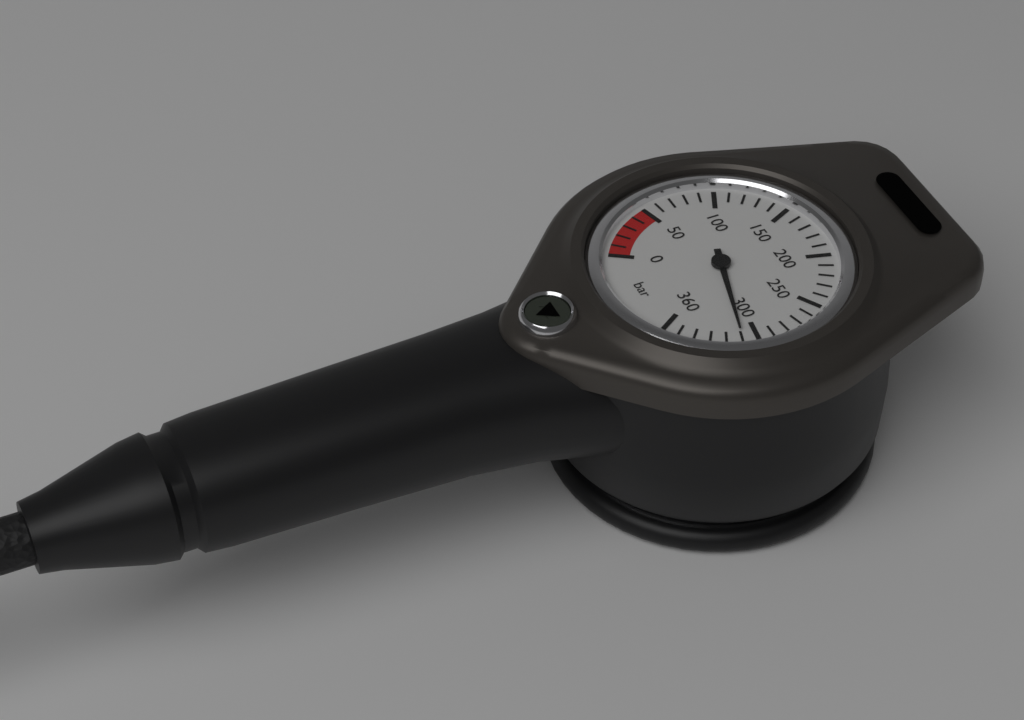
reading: 310 bar
